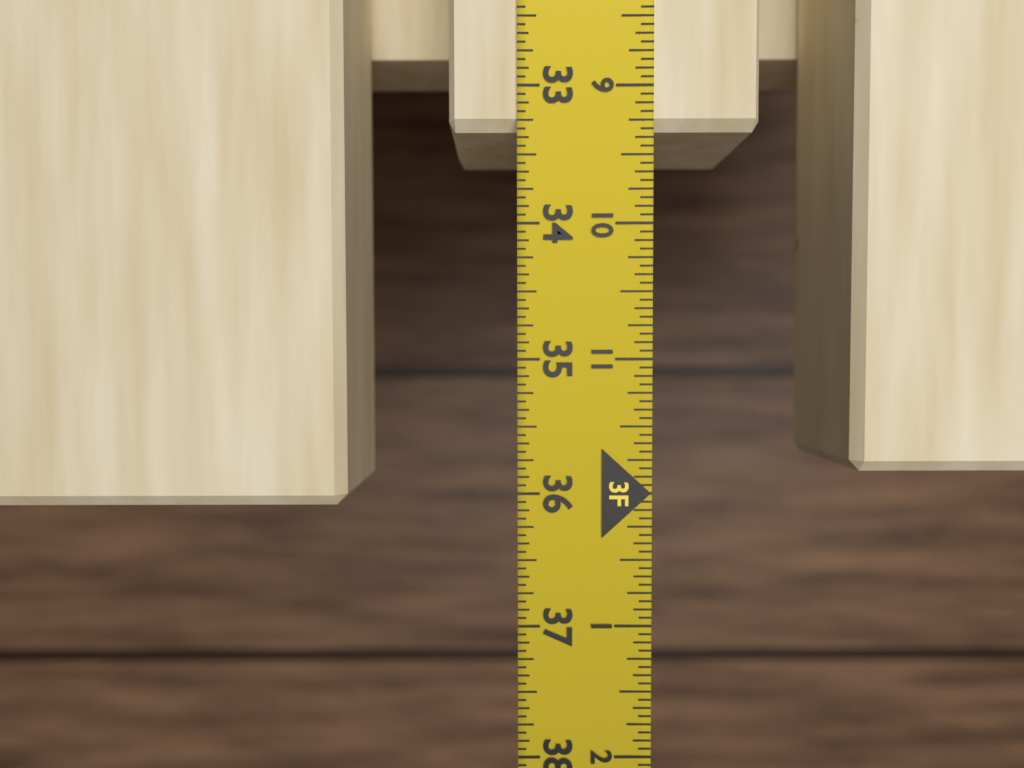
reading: 33.3125 in
